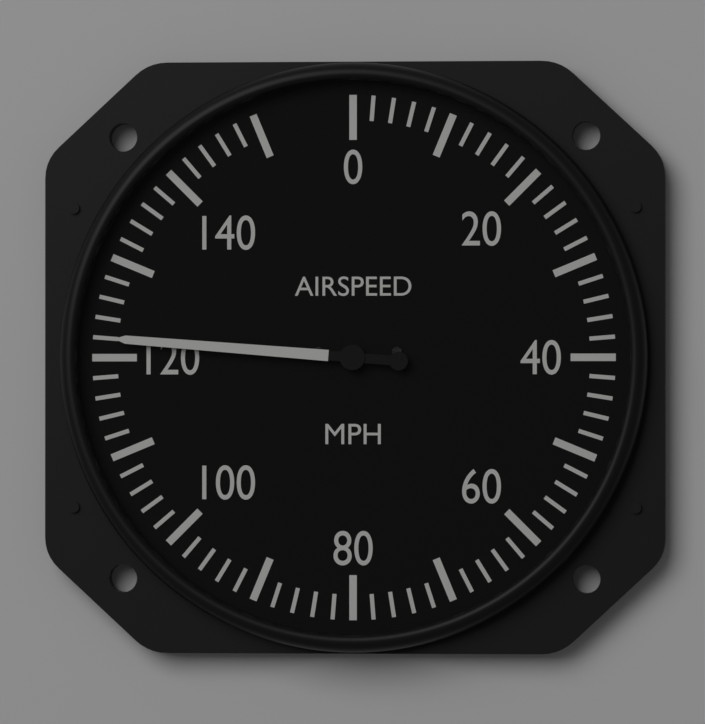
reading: 122 mph
